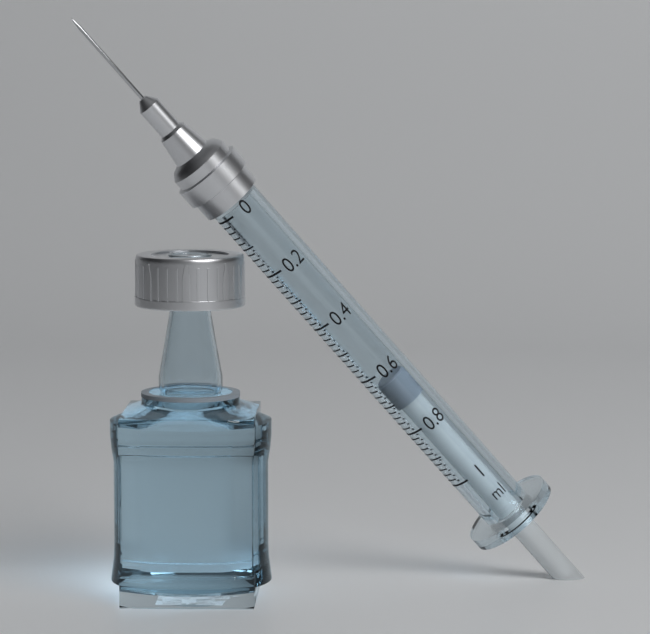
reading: 0.64 ml
